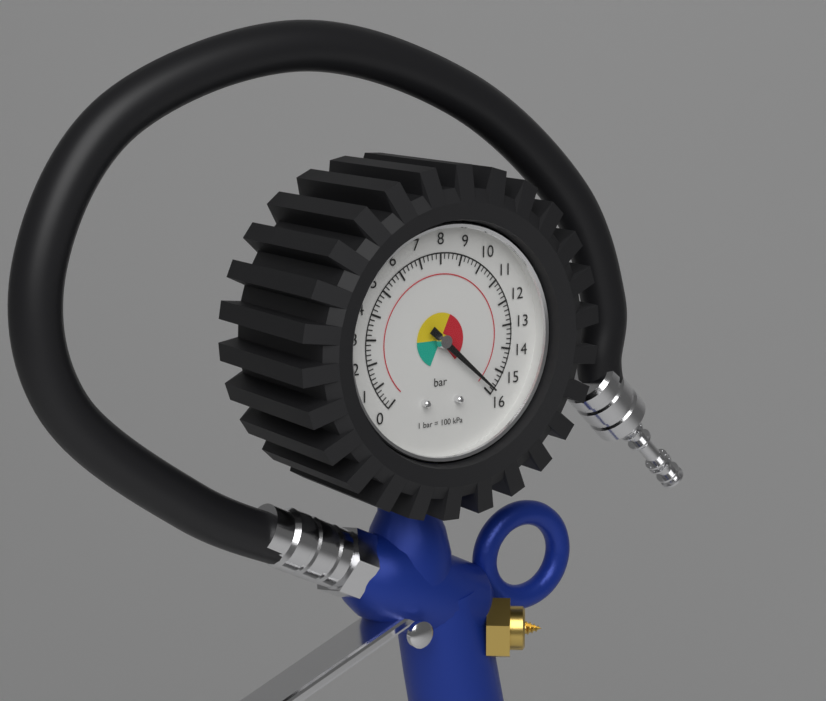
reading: 15.8 bar
